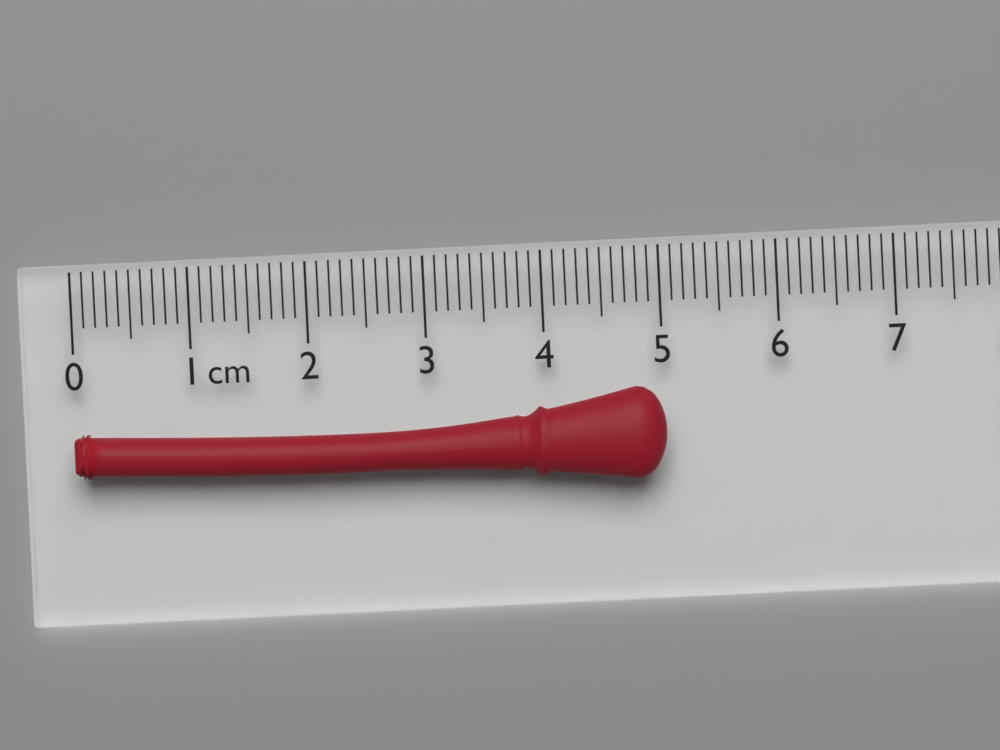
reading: 5.0 cm
